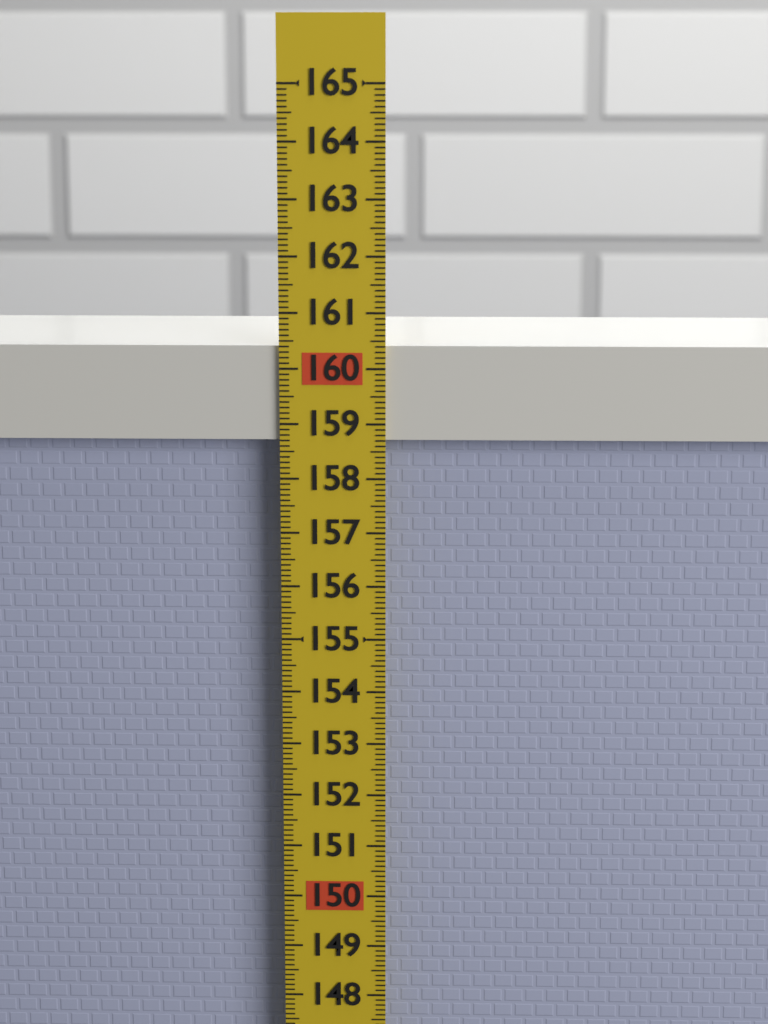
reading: 160.4 (no unit)
